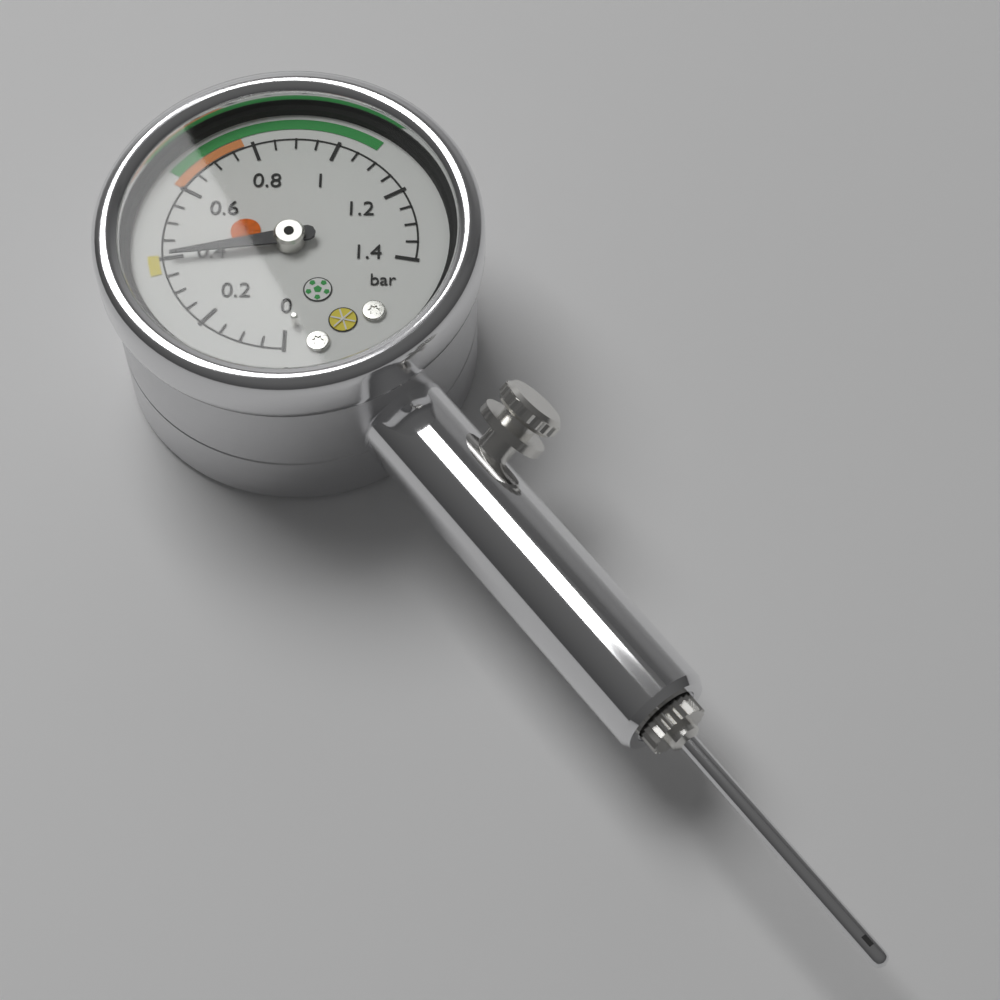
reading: 0.40 bar
